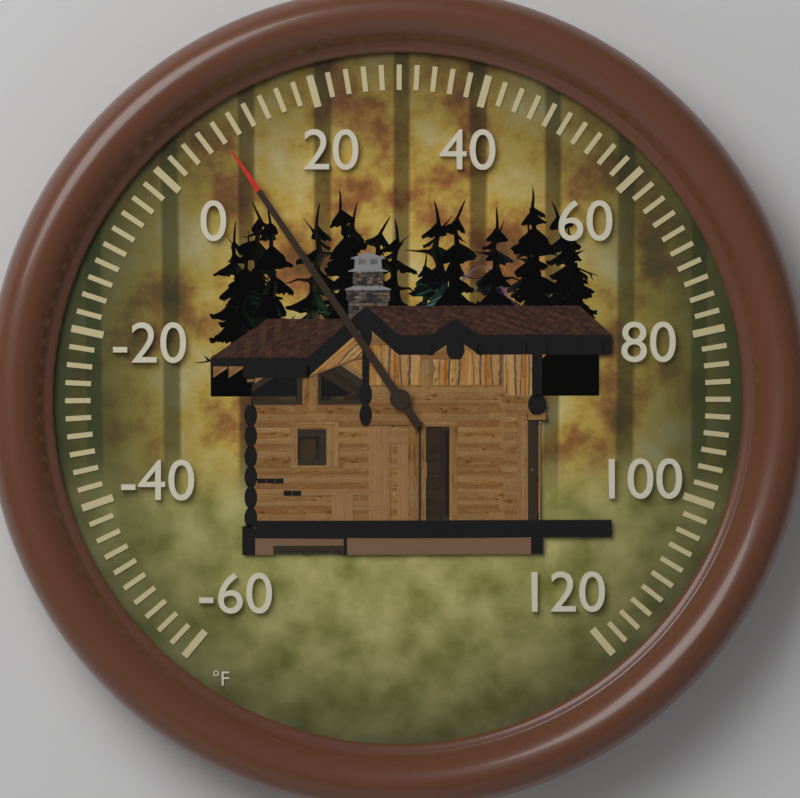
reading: 8 °F
